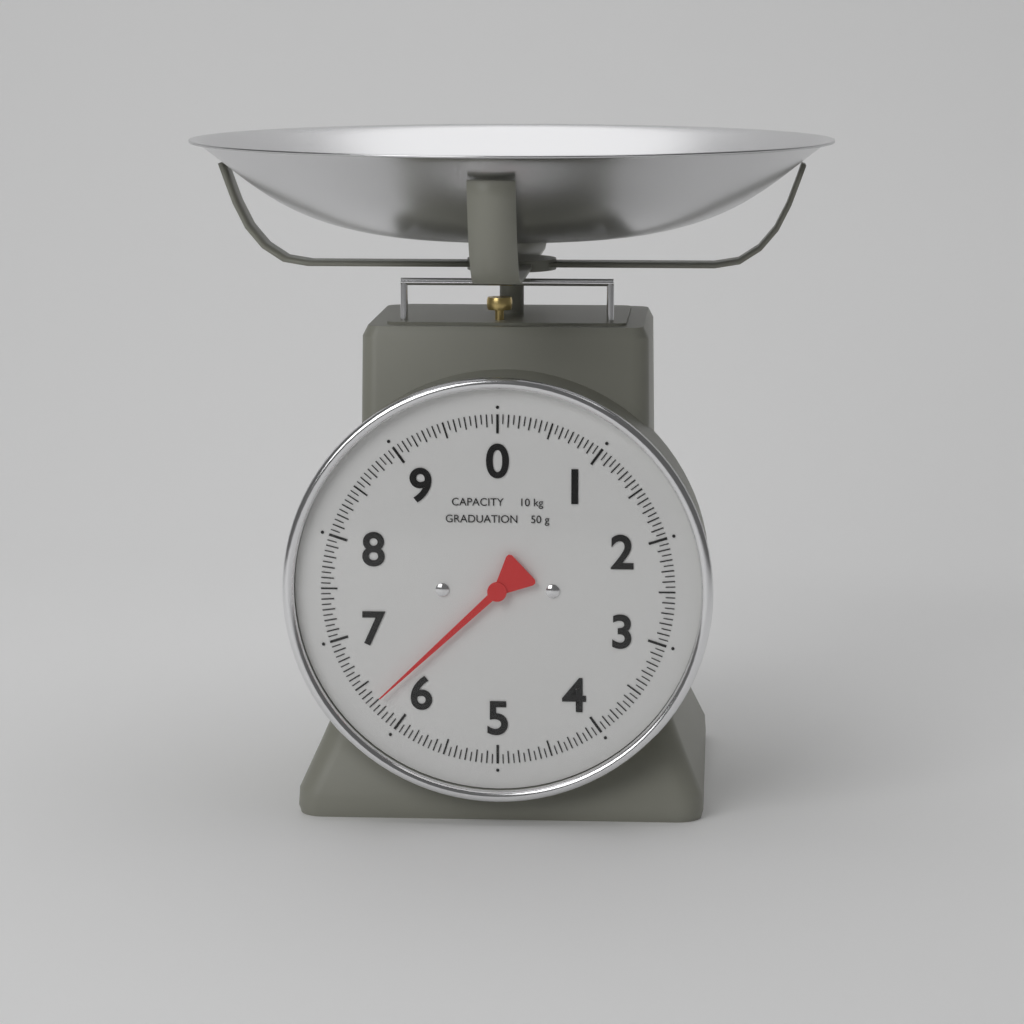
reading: 6.30 kg
